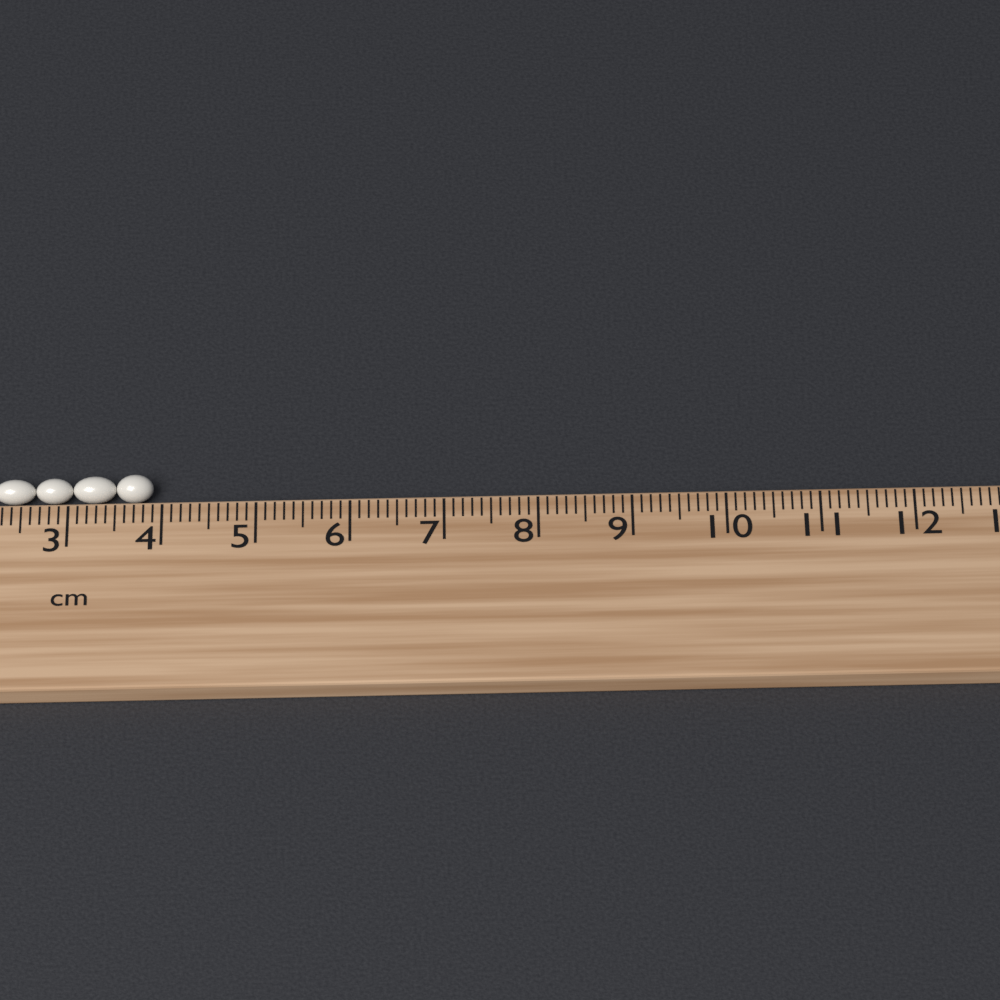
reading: 3.9 cm
